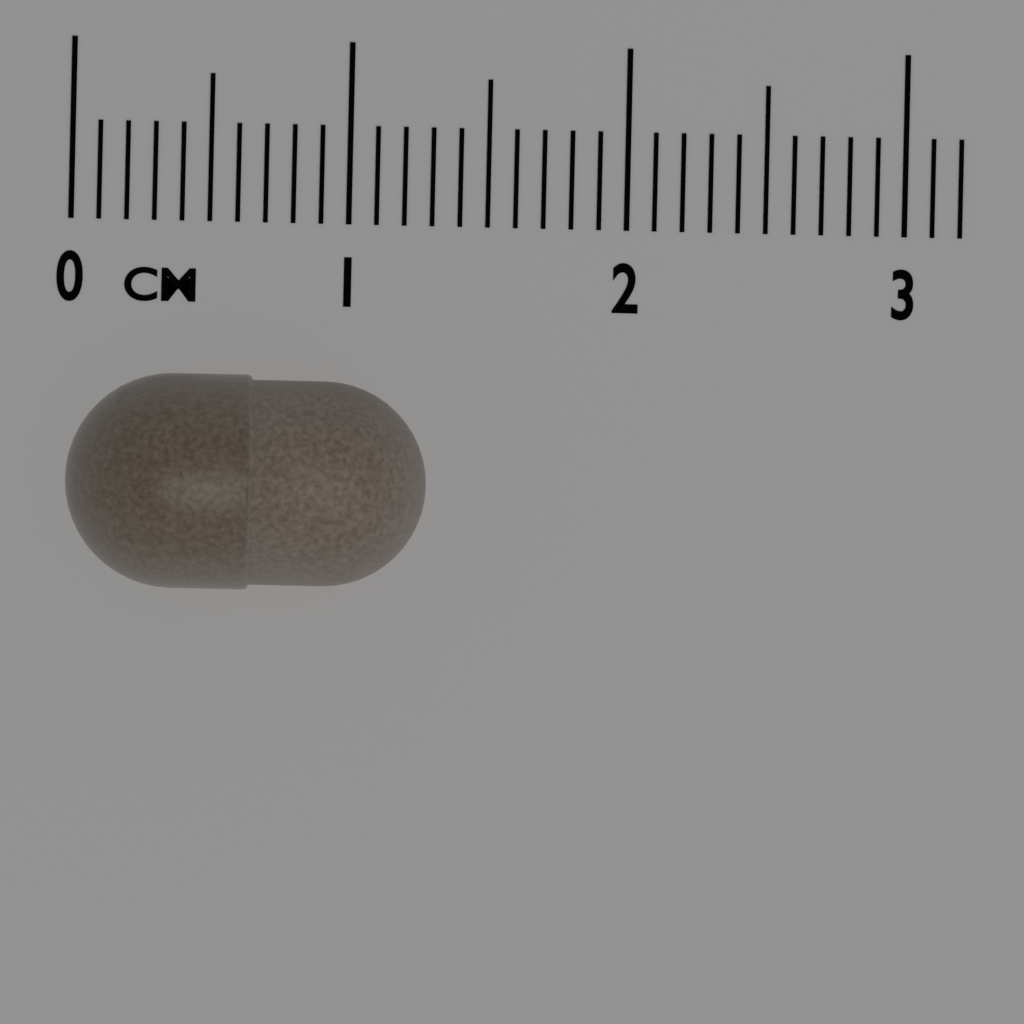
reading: 1.3 cm
